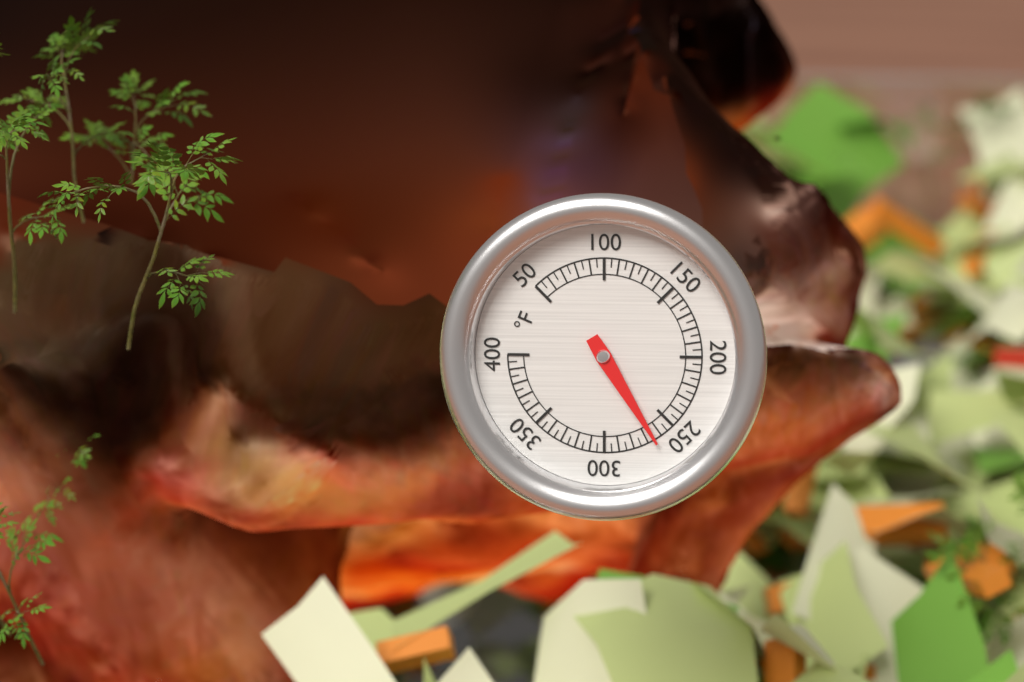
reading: 265 °F
